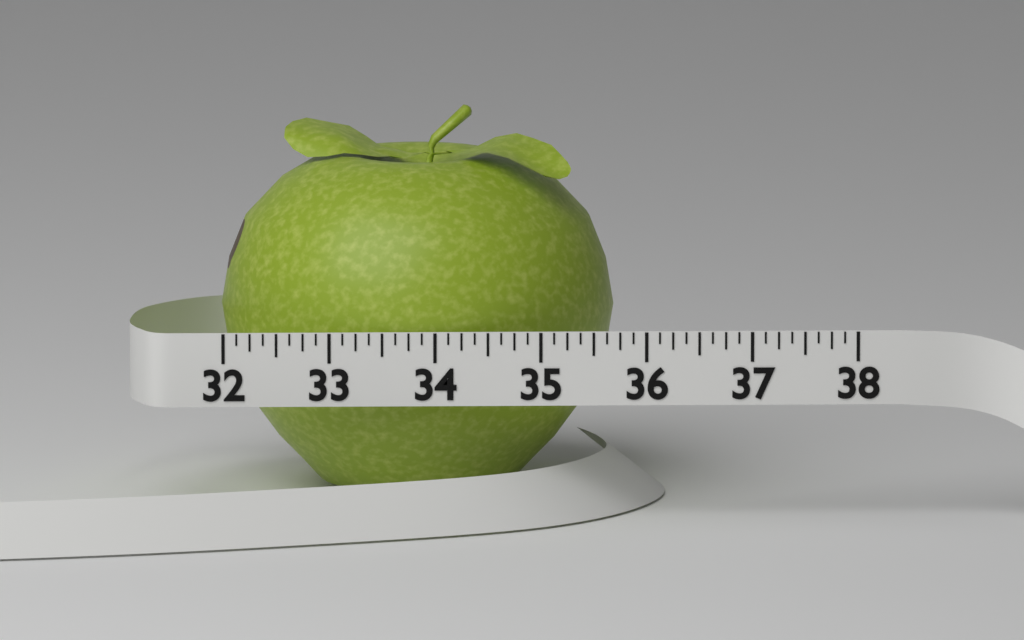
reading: 35.750 (no unit)
